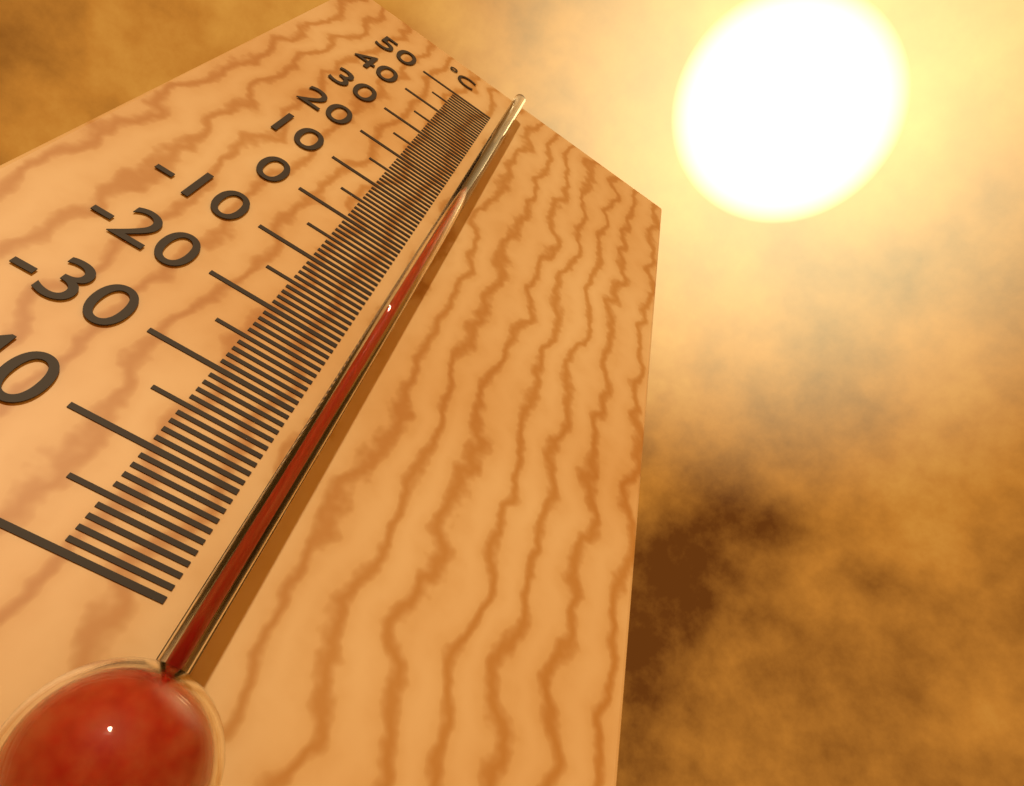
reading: 40 °C
